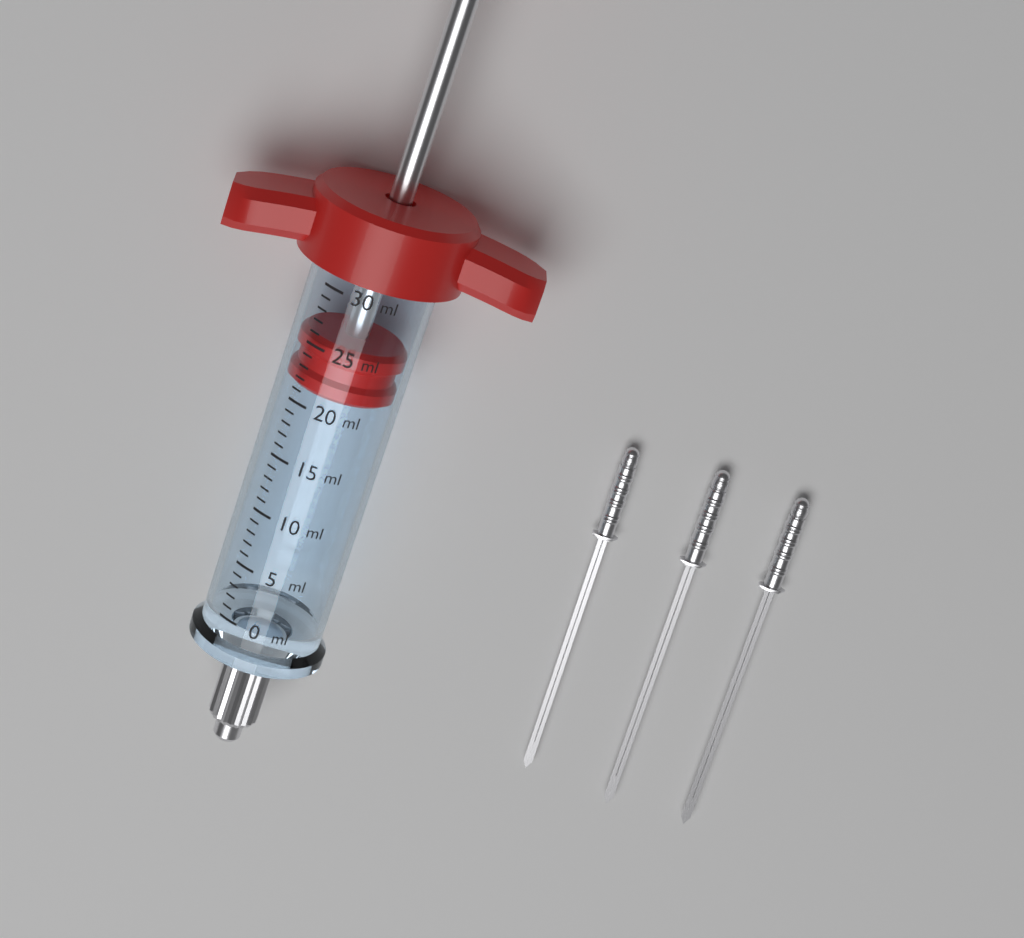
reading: 21 ml
